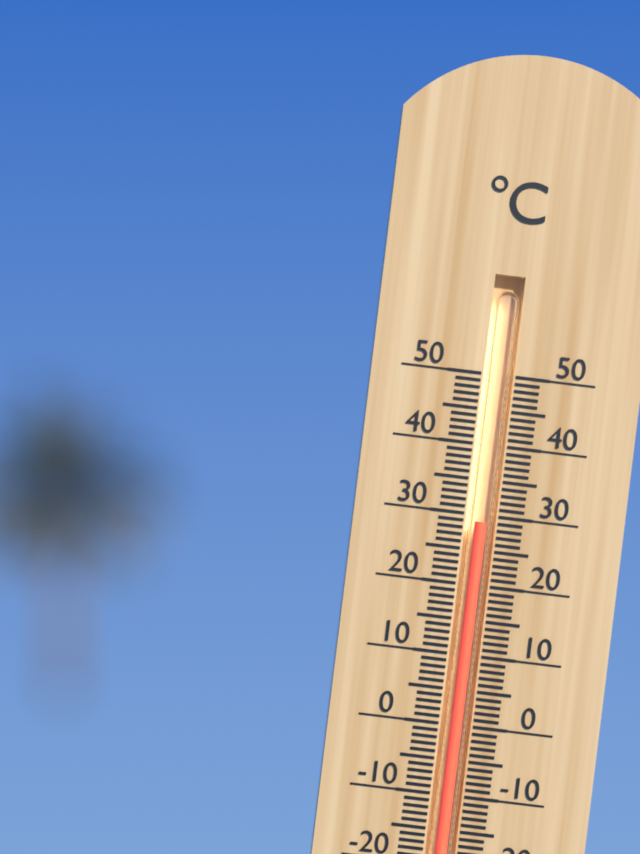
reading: 29 °C
